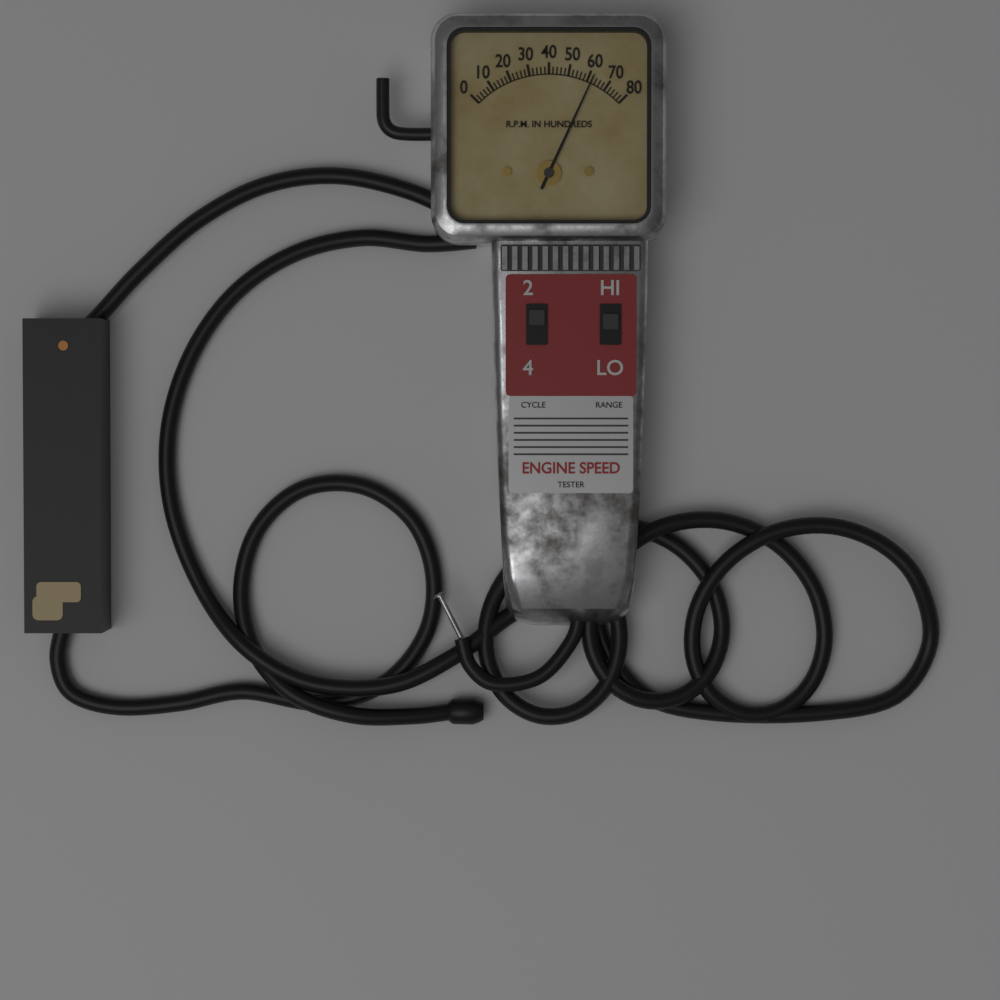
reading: 6200 RPM
